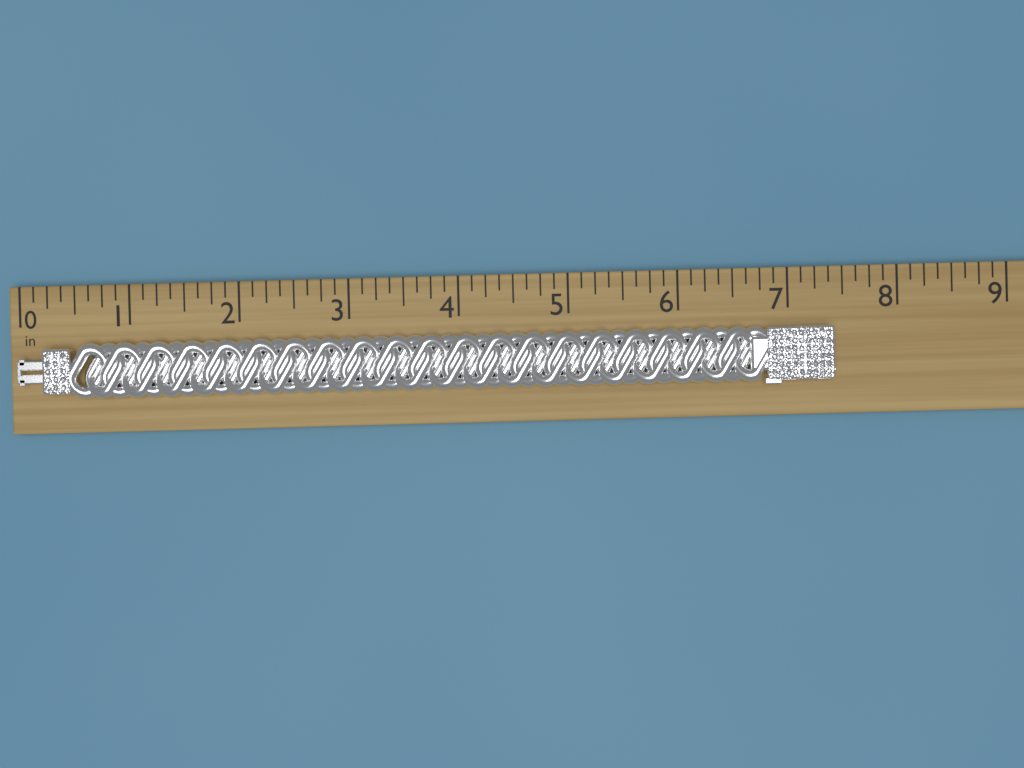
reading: 7.375 in
